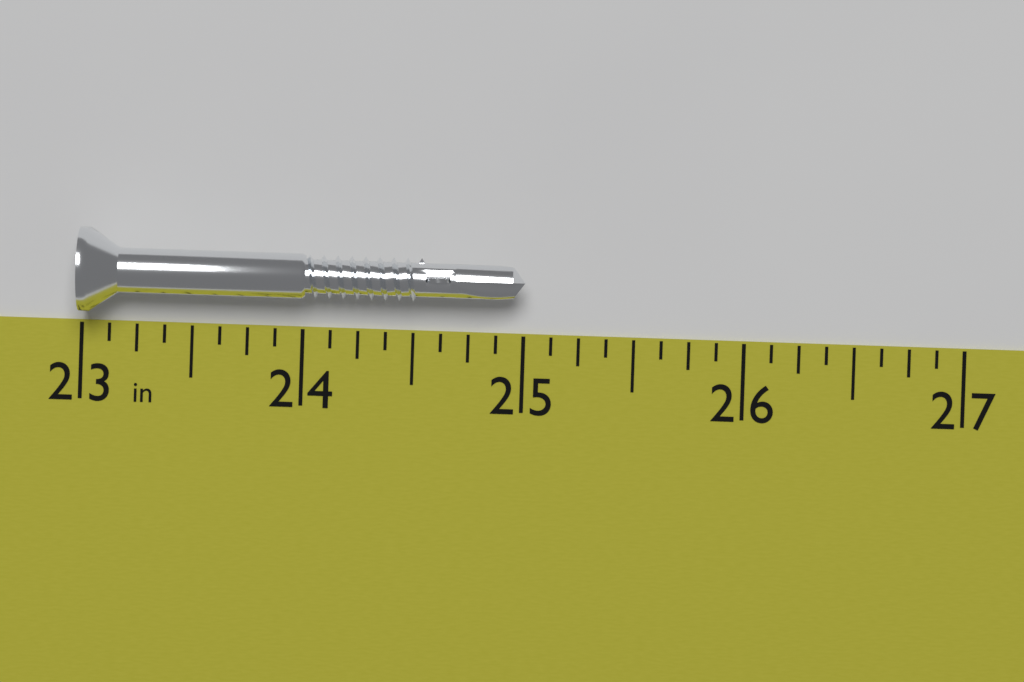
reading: 25.000 in
